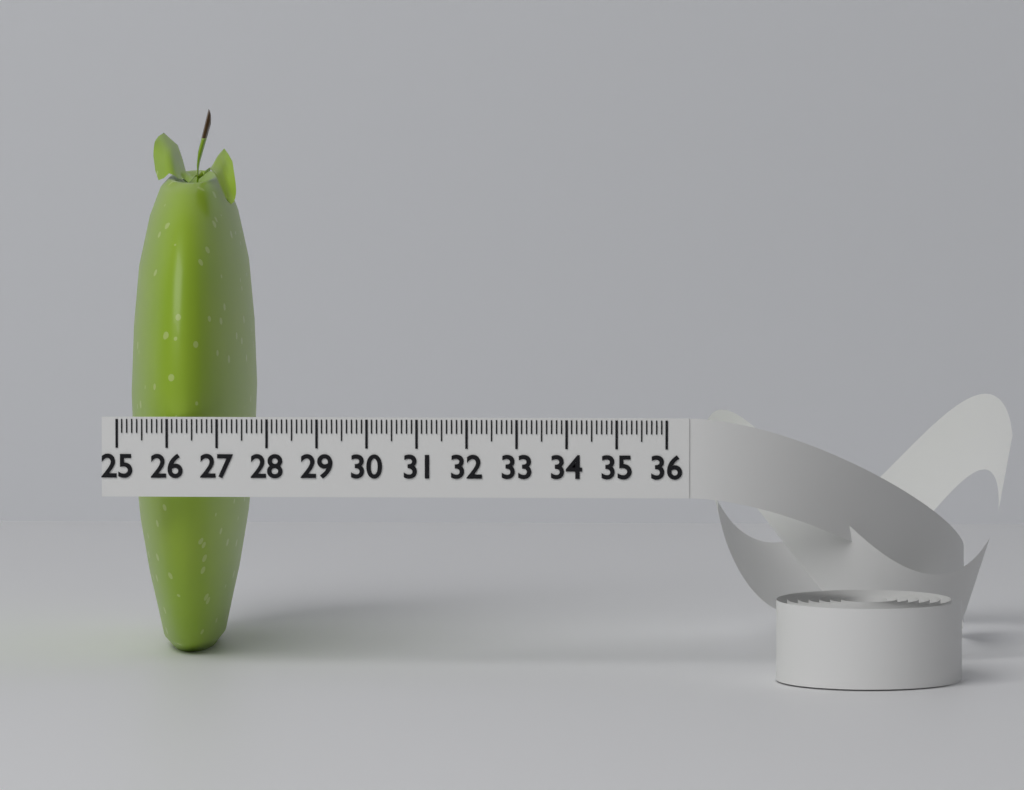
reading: 27.5 (no unit)
